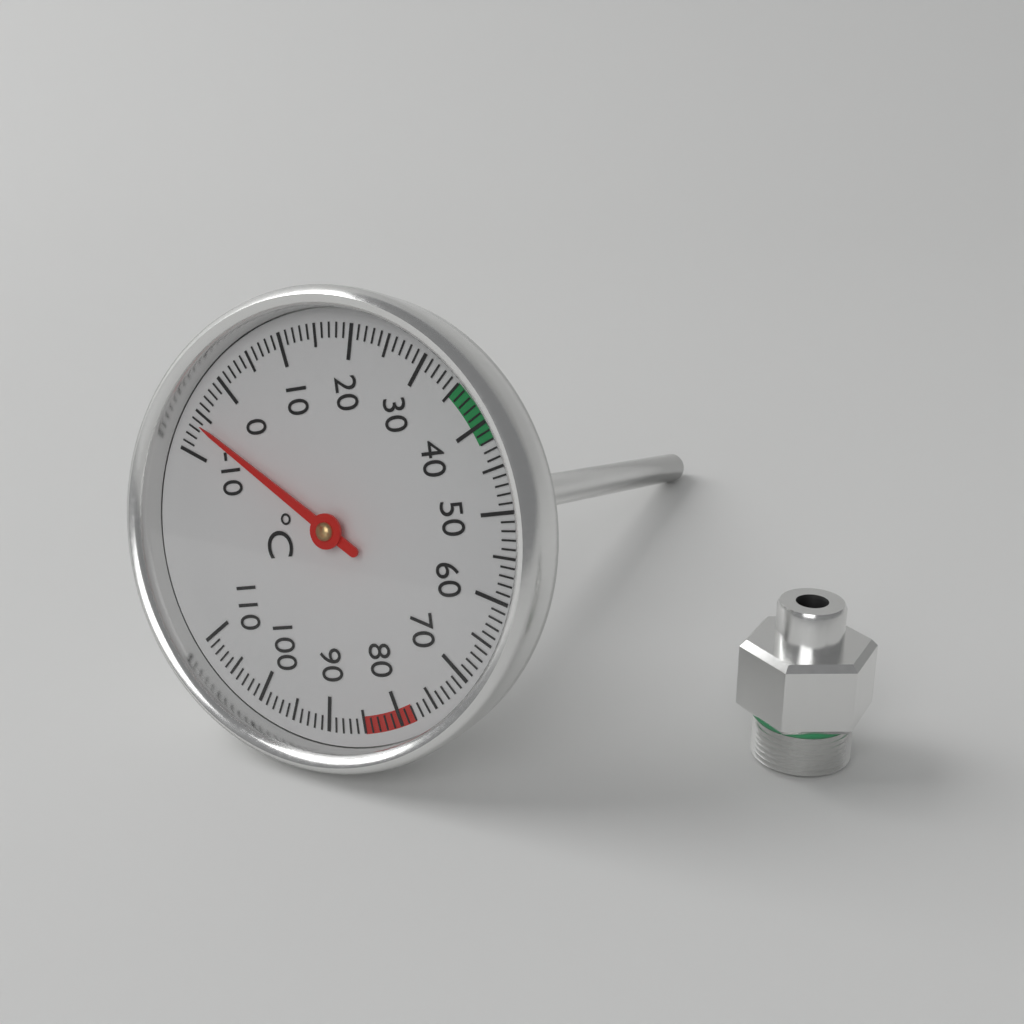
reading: -6 °C
